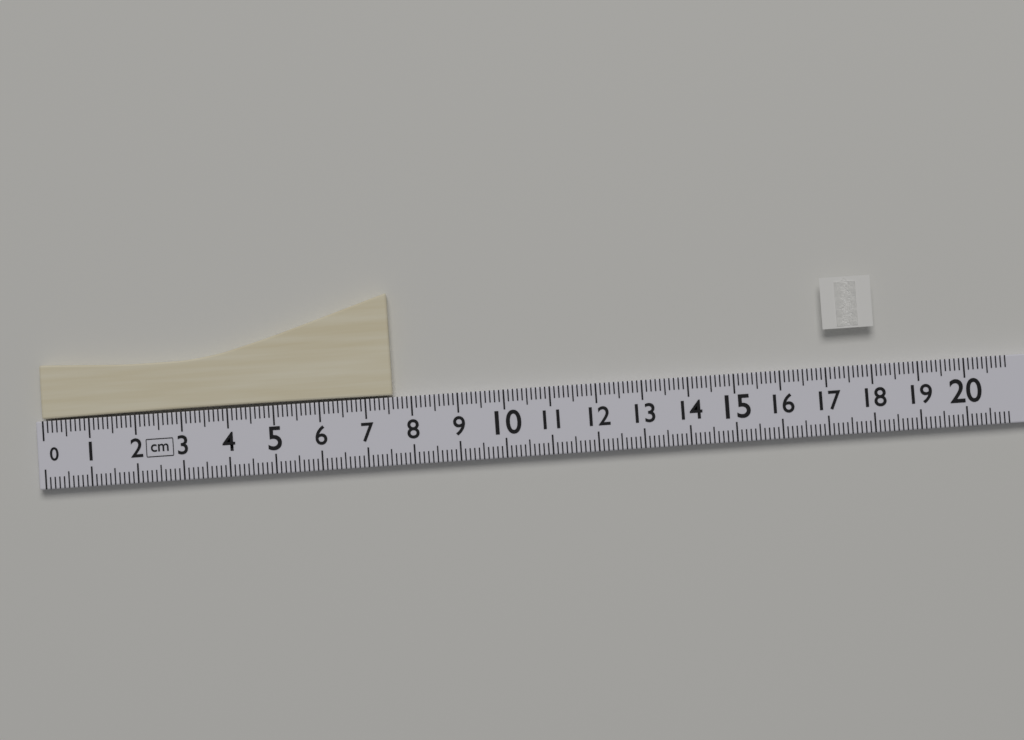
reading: 7.6 cm
